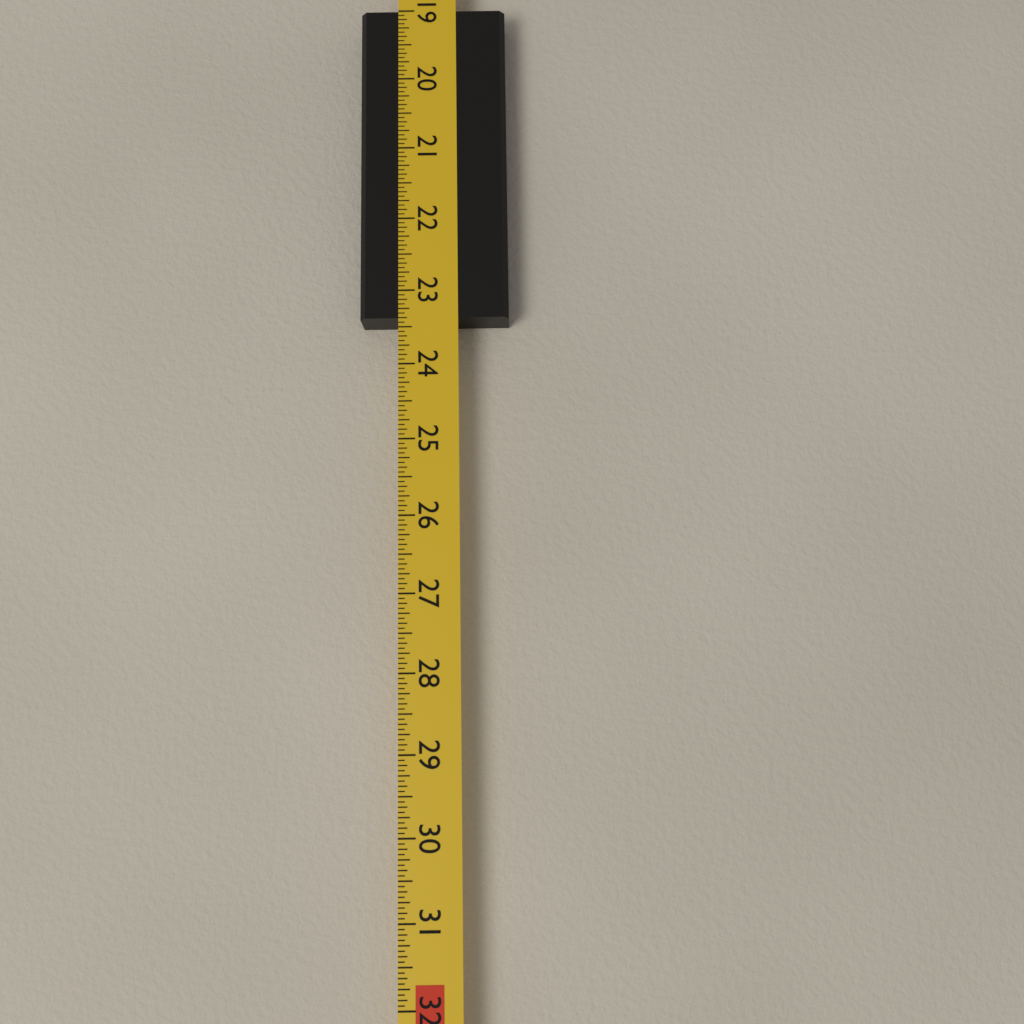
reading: 23.3750 in
